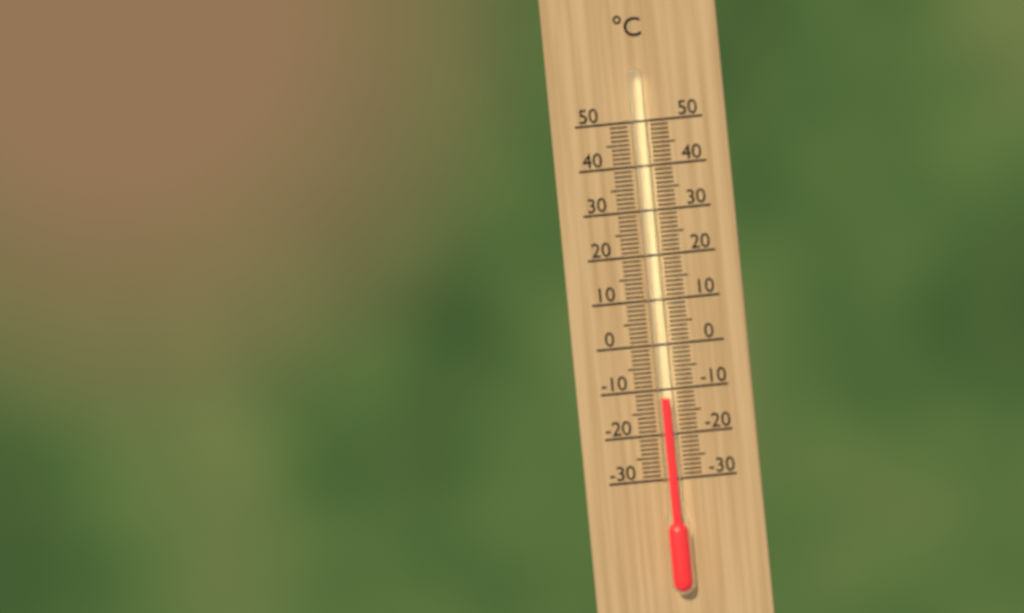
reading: -12 °C
